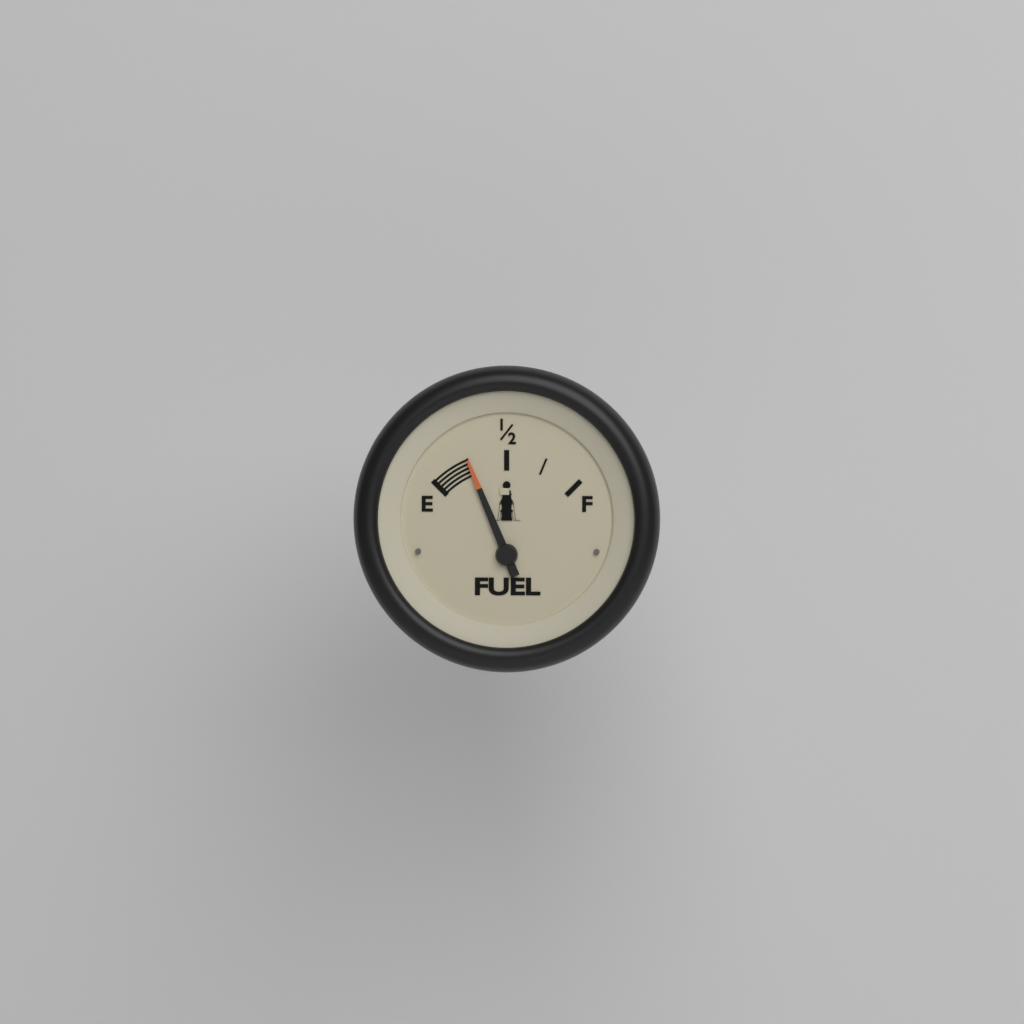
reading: 0.25 (no unit)
